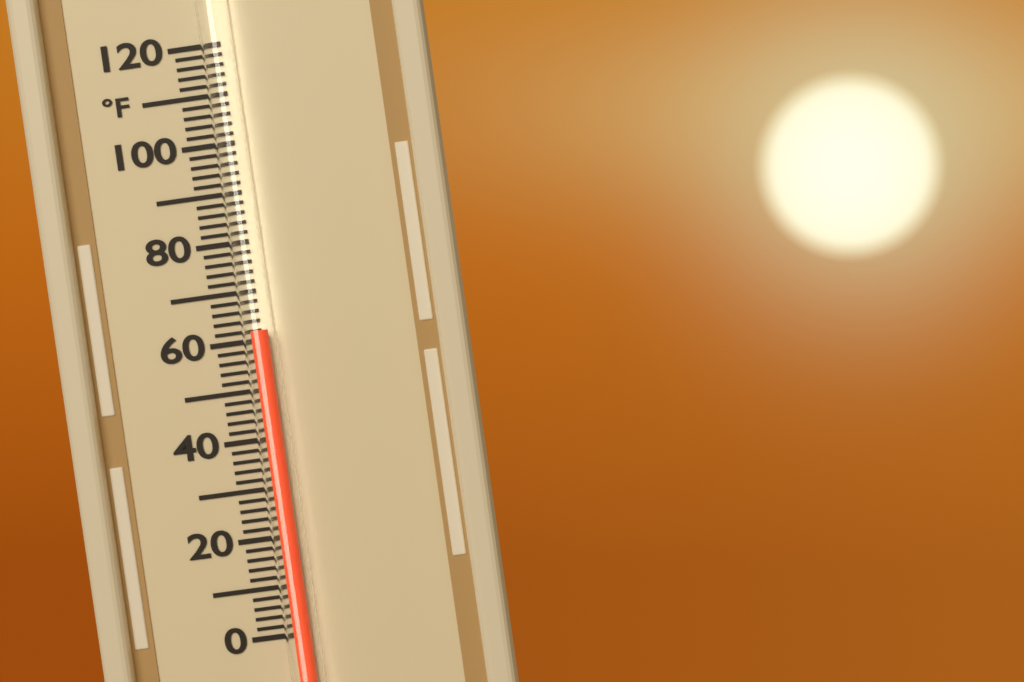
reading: 62 °F
